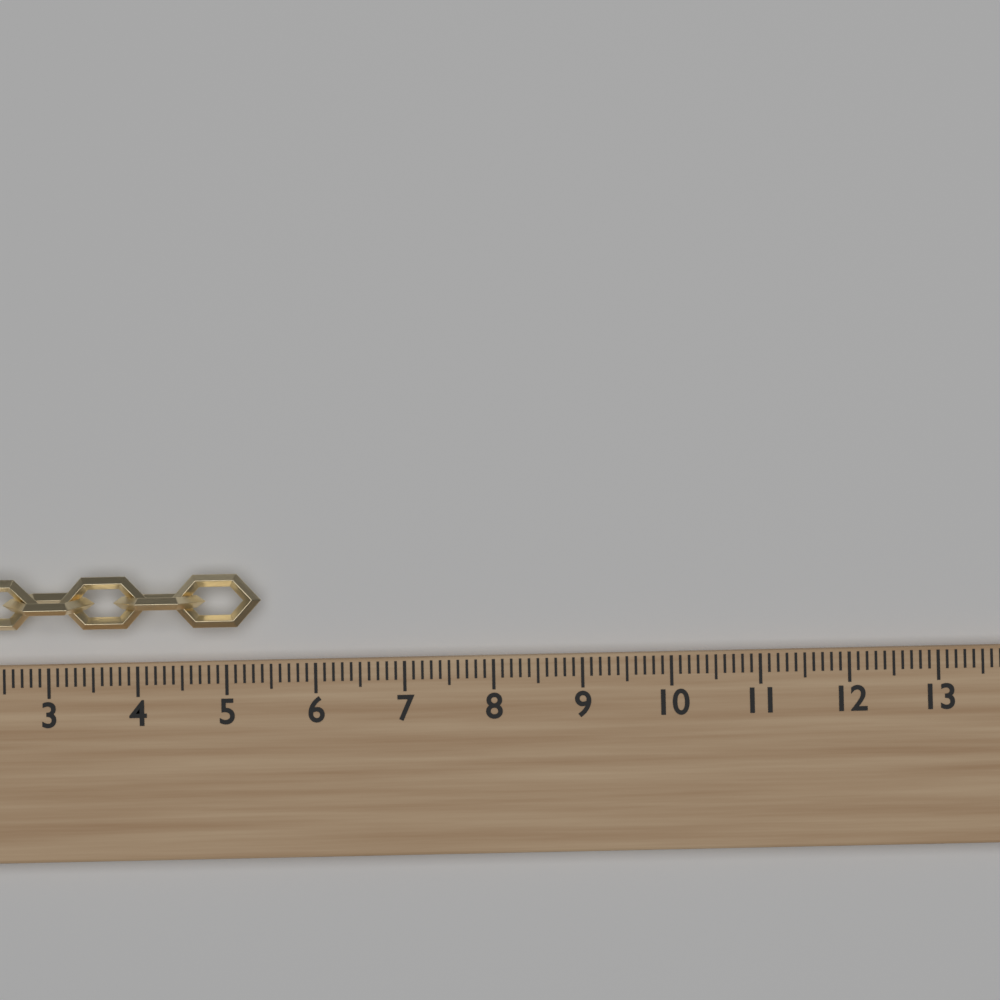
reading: 5.4 (no unit)
